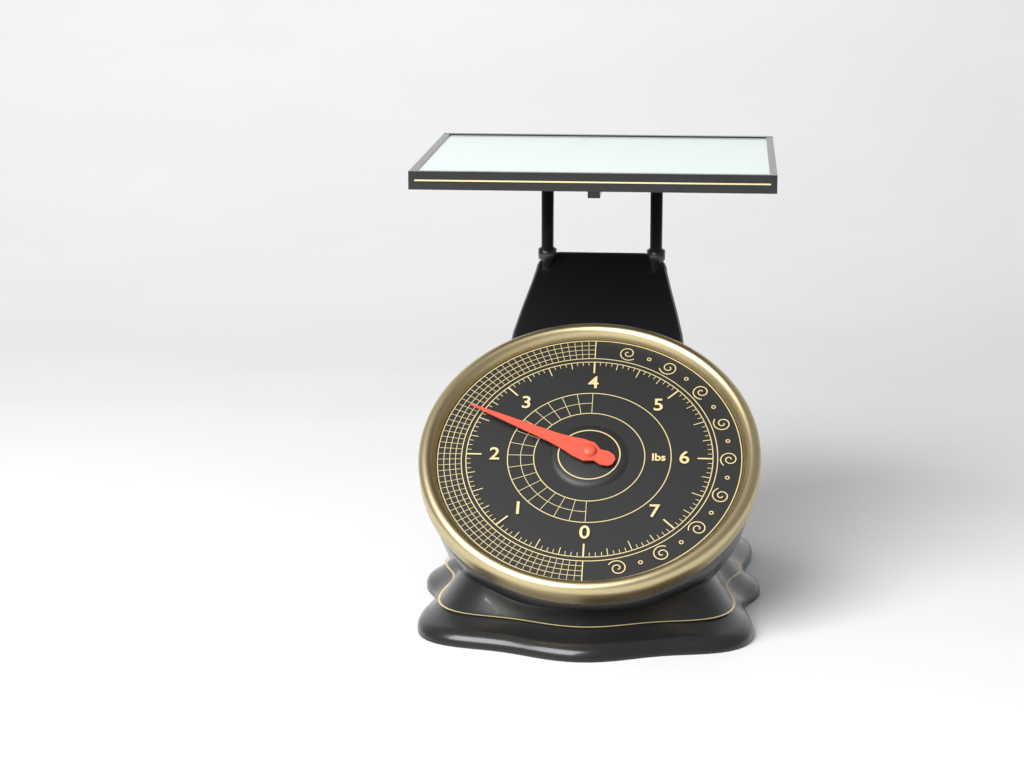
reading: 2.5625 lbs
